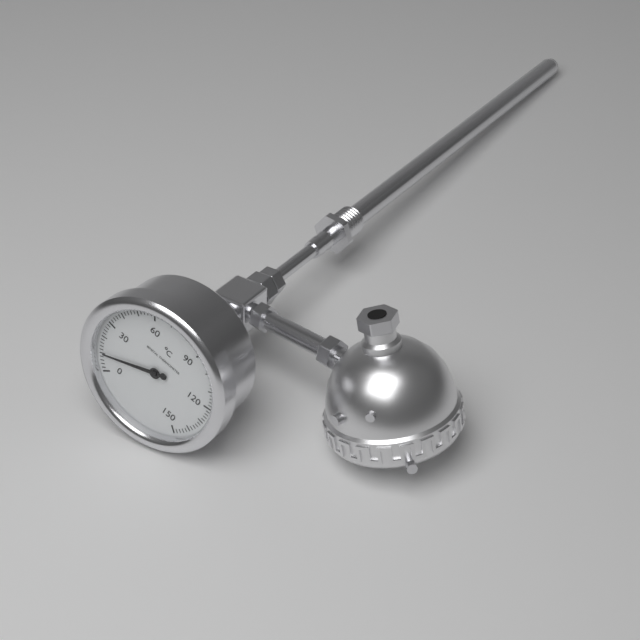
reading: 10 °C
